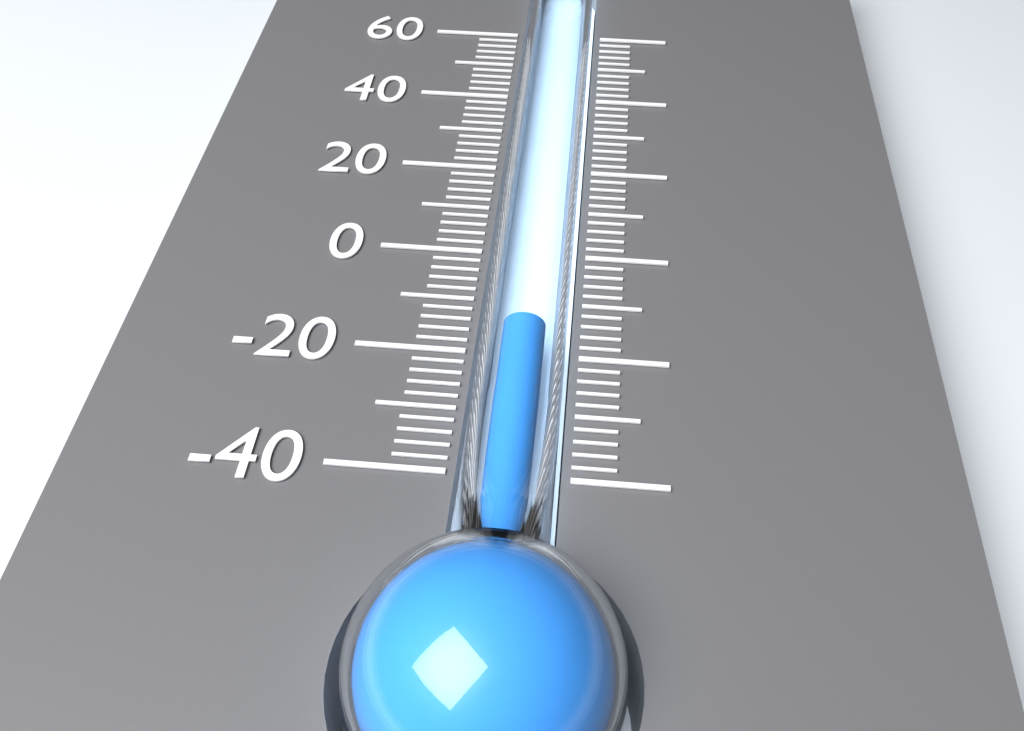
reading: -16 (no unit)
